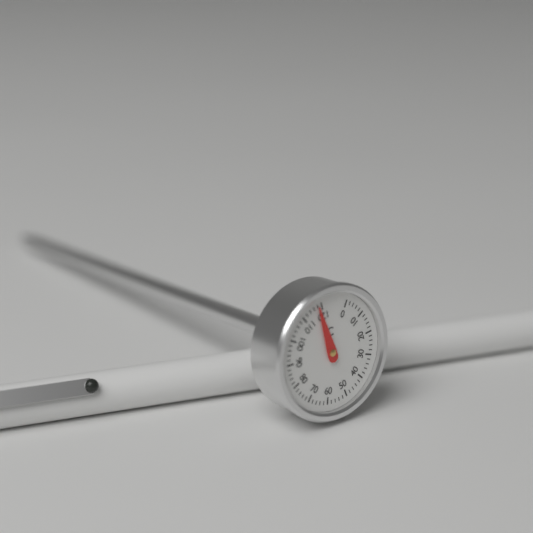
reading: 118 °C
